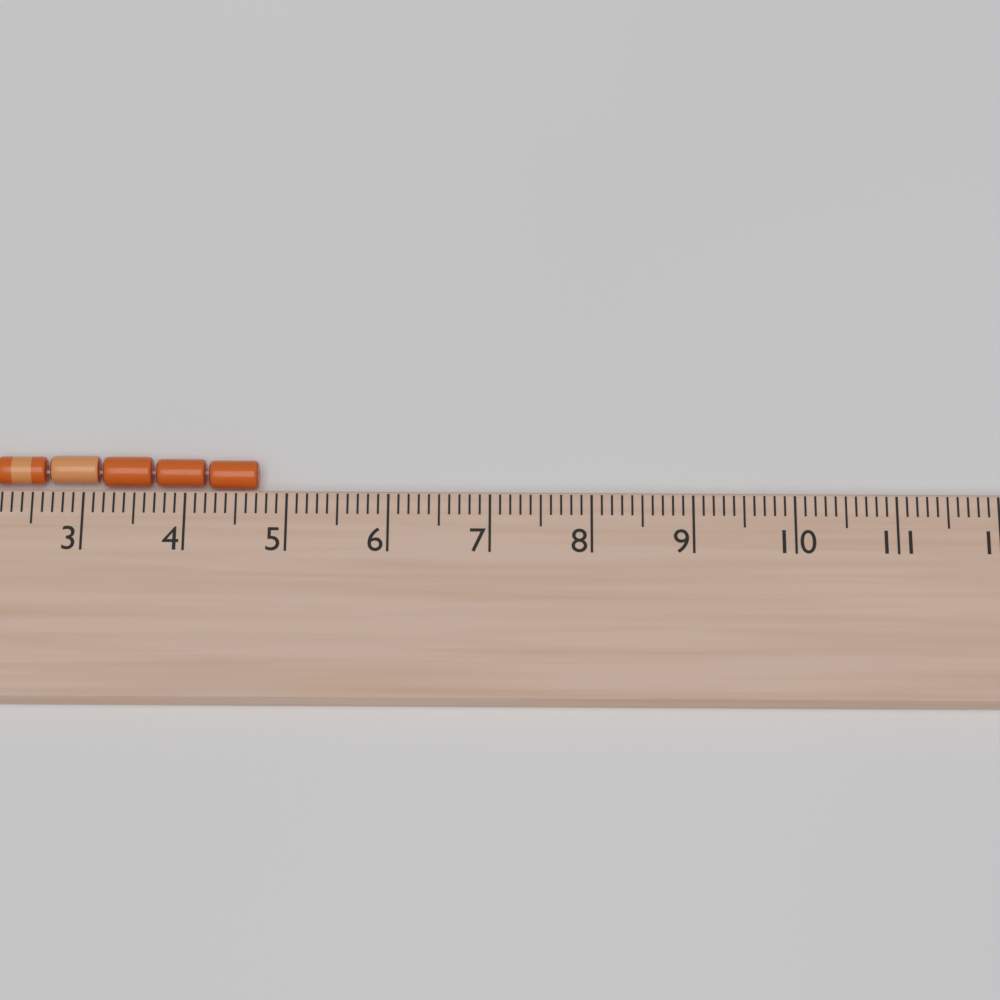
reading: 4.7 cm
